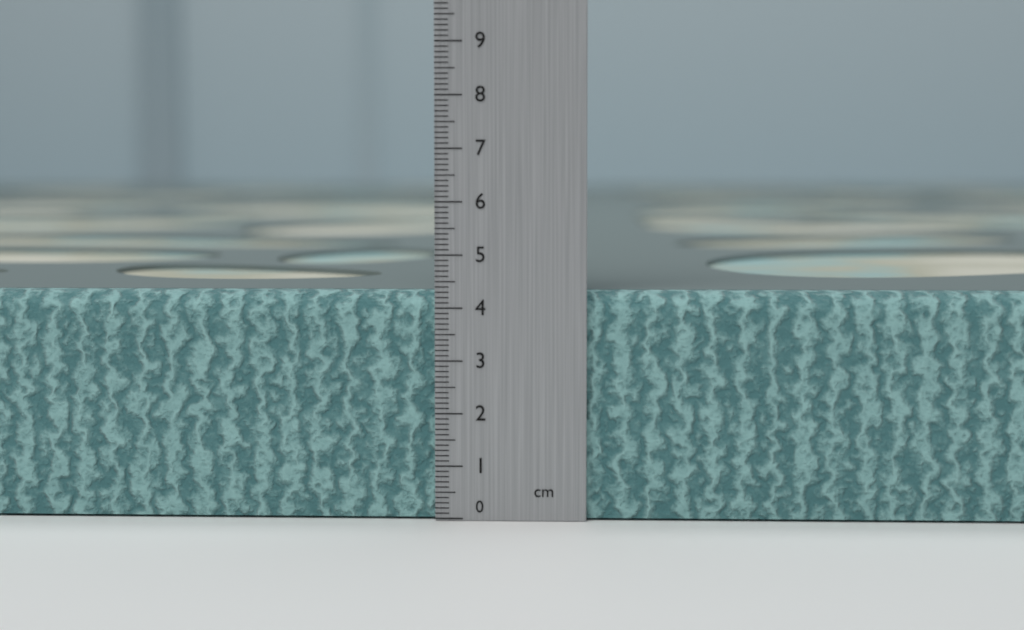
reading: 4.3 cm
